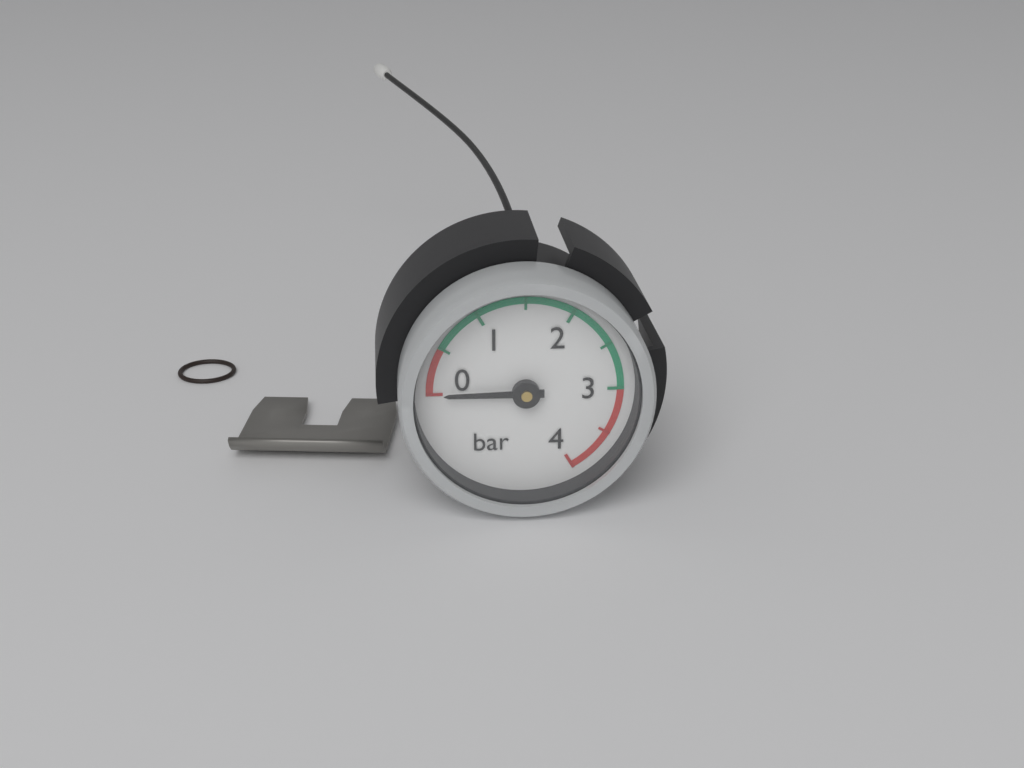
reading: 0.0 bar
